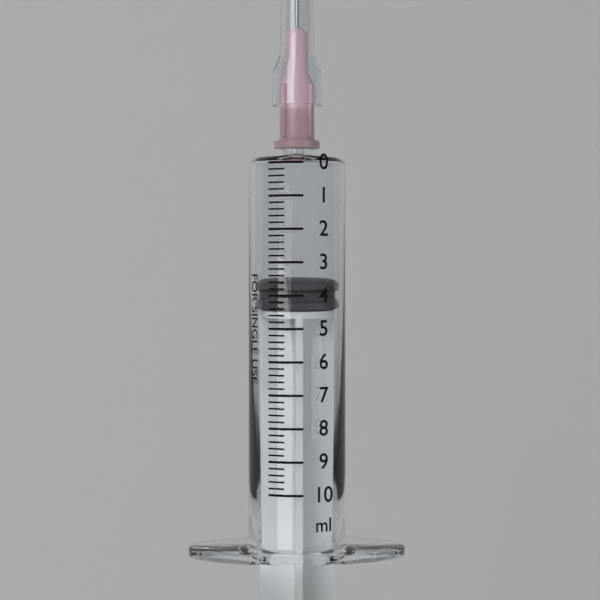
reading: 3.6 ml
